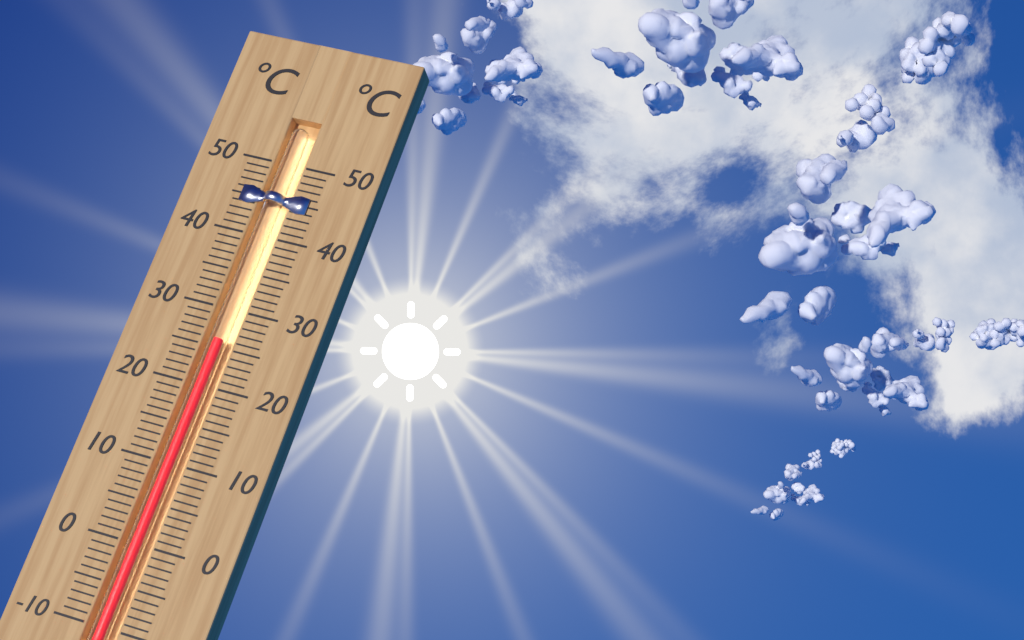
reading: 26 °C
